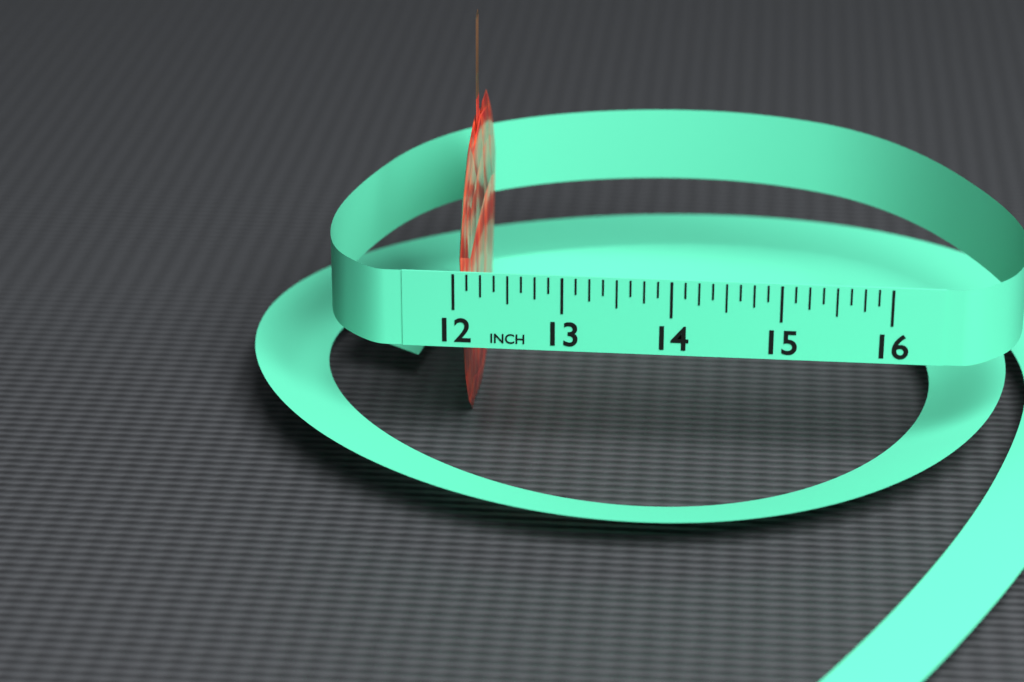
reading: 12.125 in
